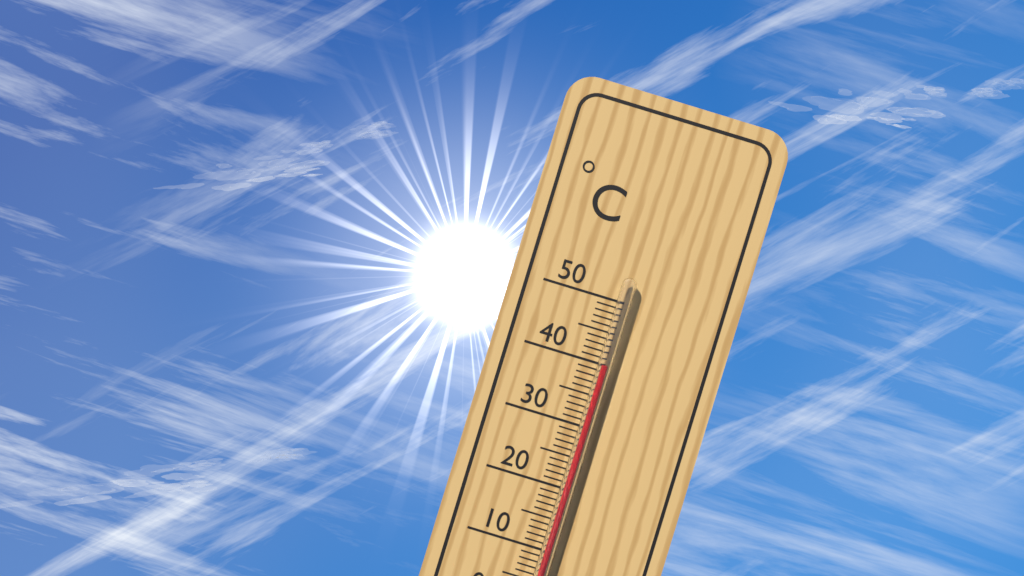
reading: 40 °C
